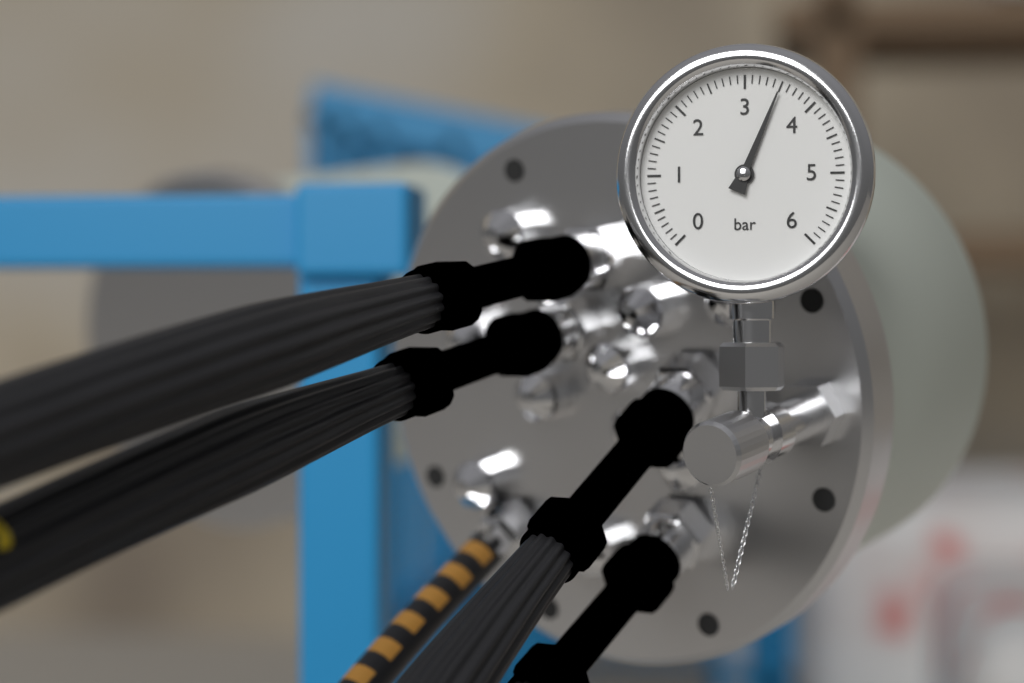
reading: 3.5 bar
